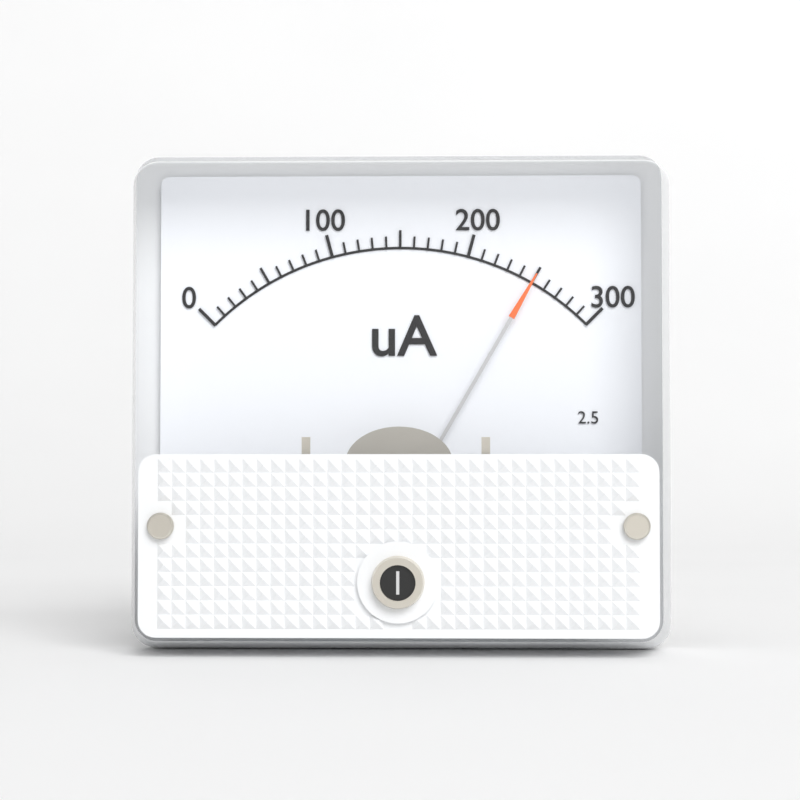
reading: 250 uA
